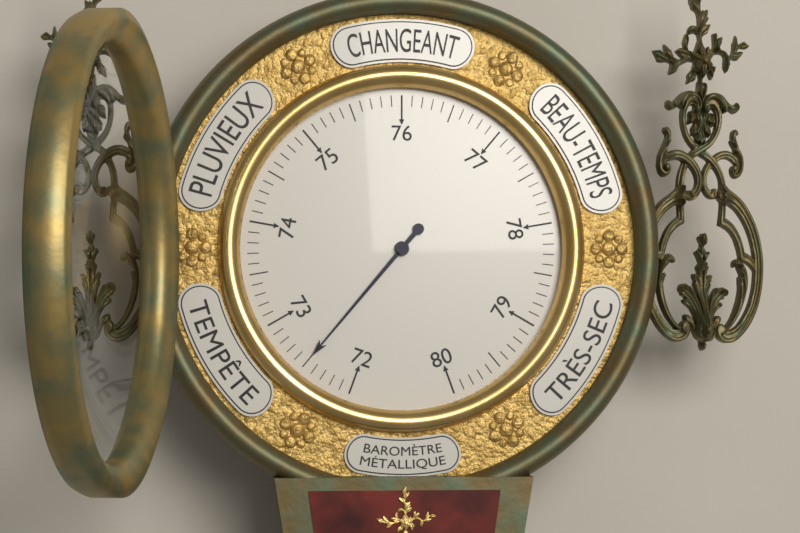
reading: 72.5 (no unit)
